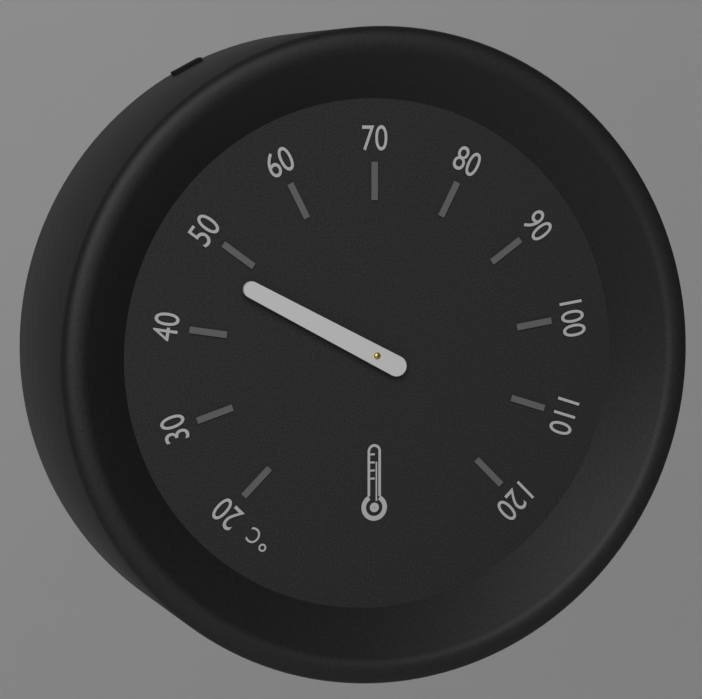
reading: 47 °C
